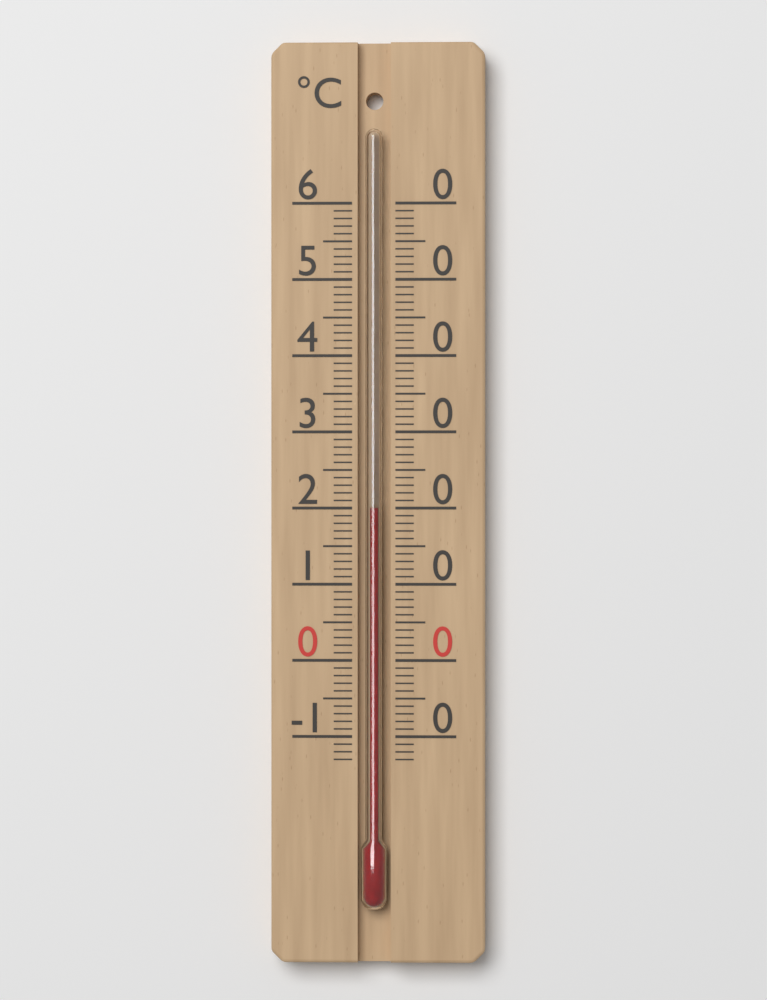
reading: 20 °C
